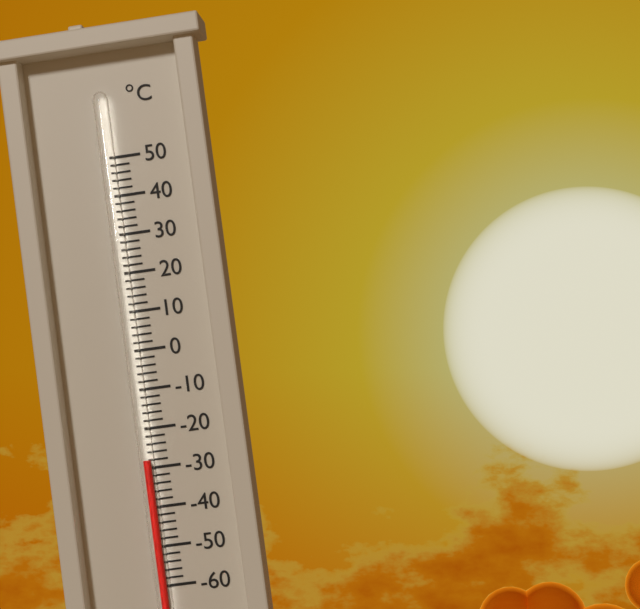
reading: -28 °C
